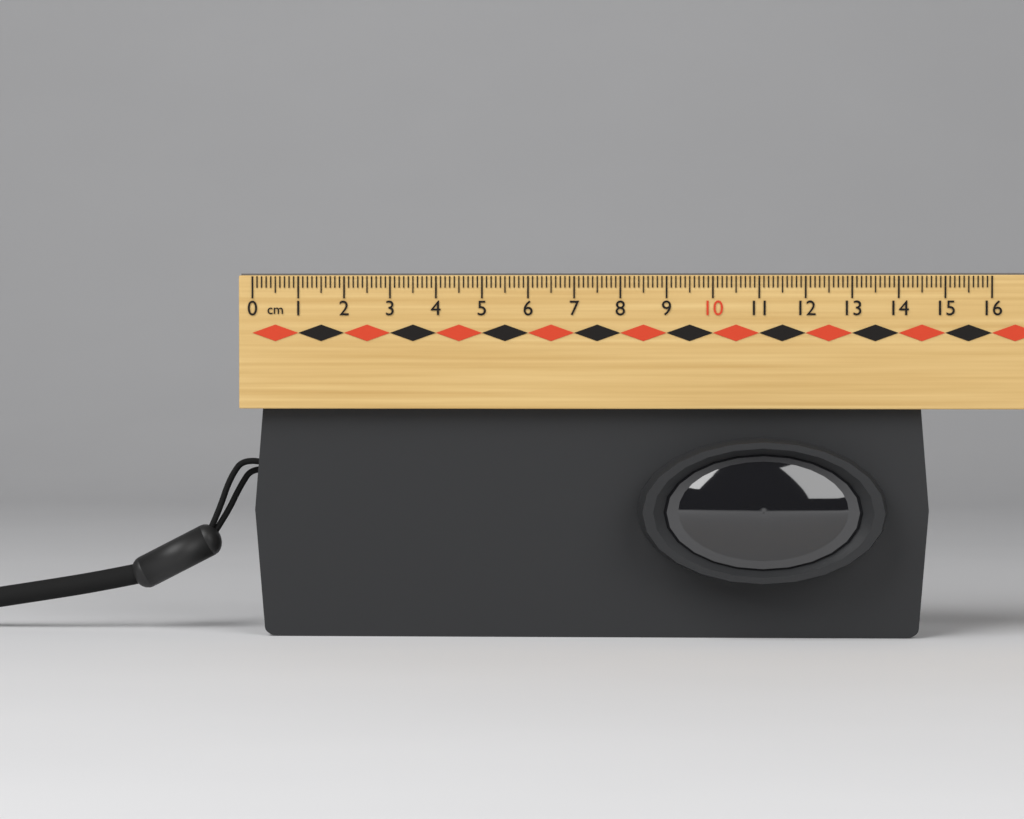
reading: 14.7 cm
